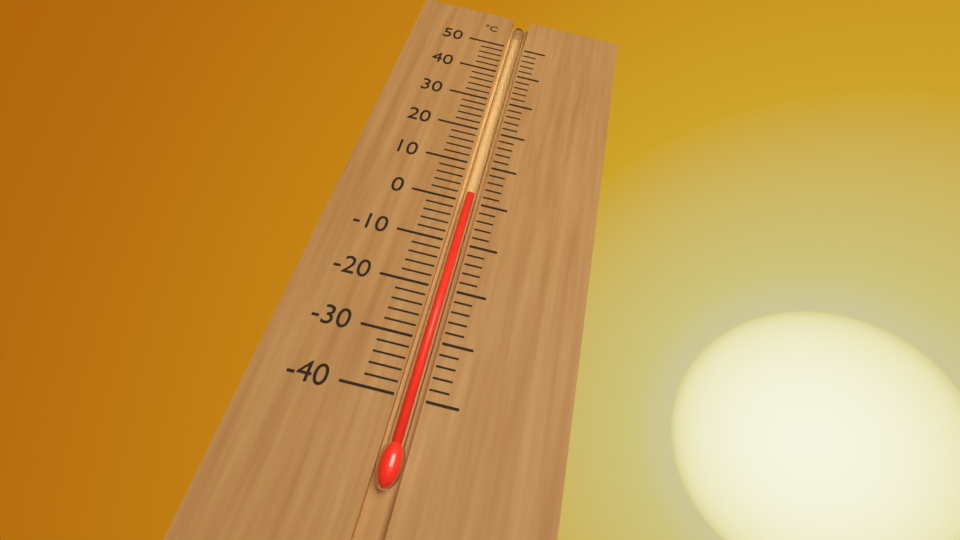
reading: 2 °C
